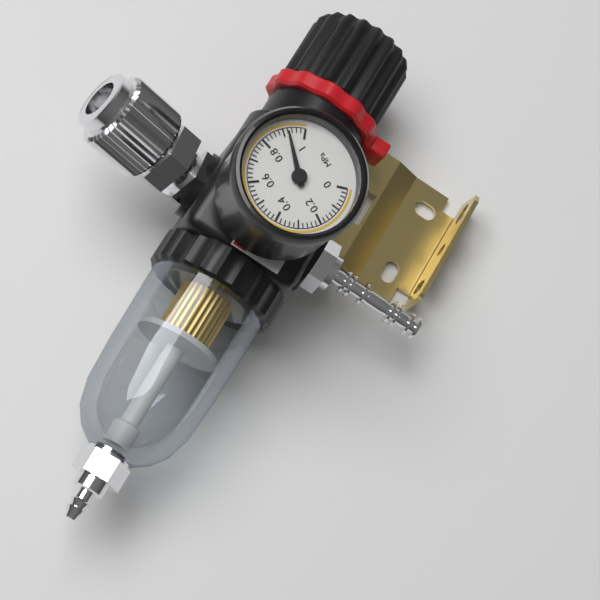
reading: 0.92 MPa
